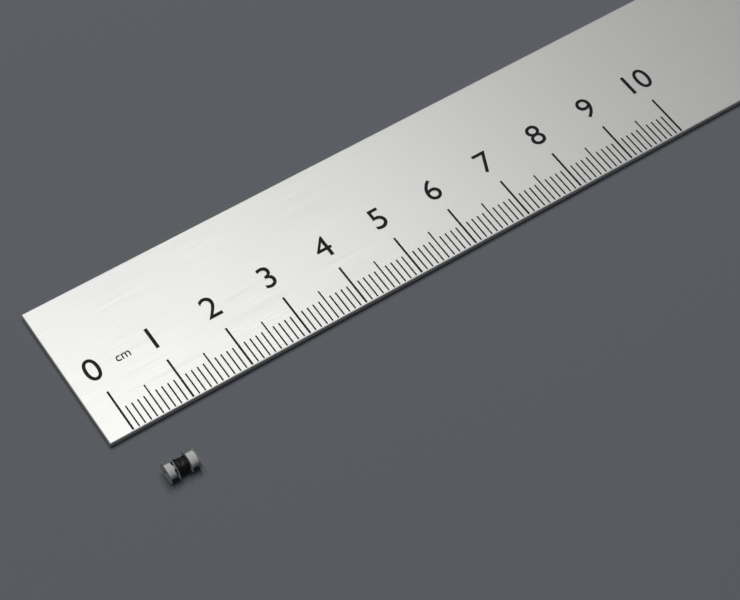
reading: 0.5 cm
